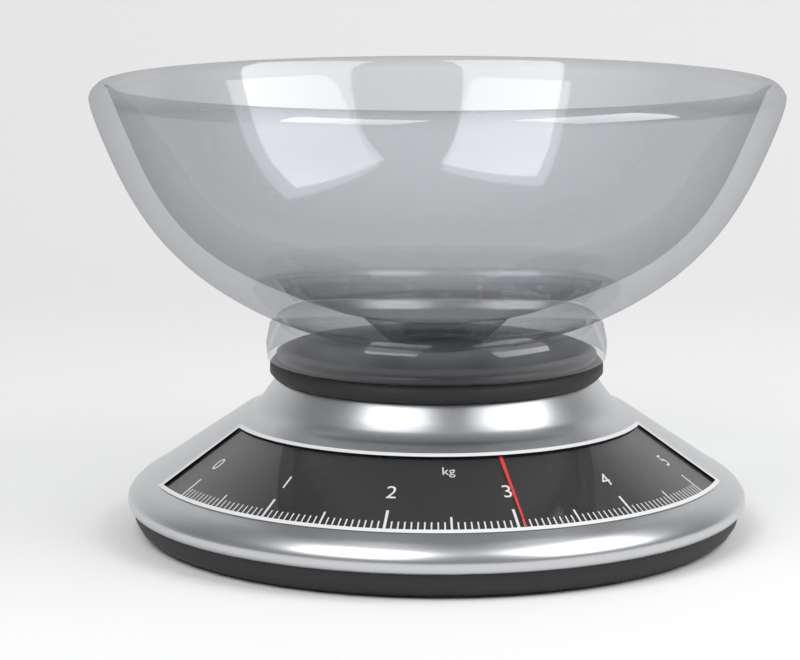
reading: 3.05 kg
